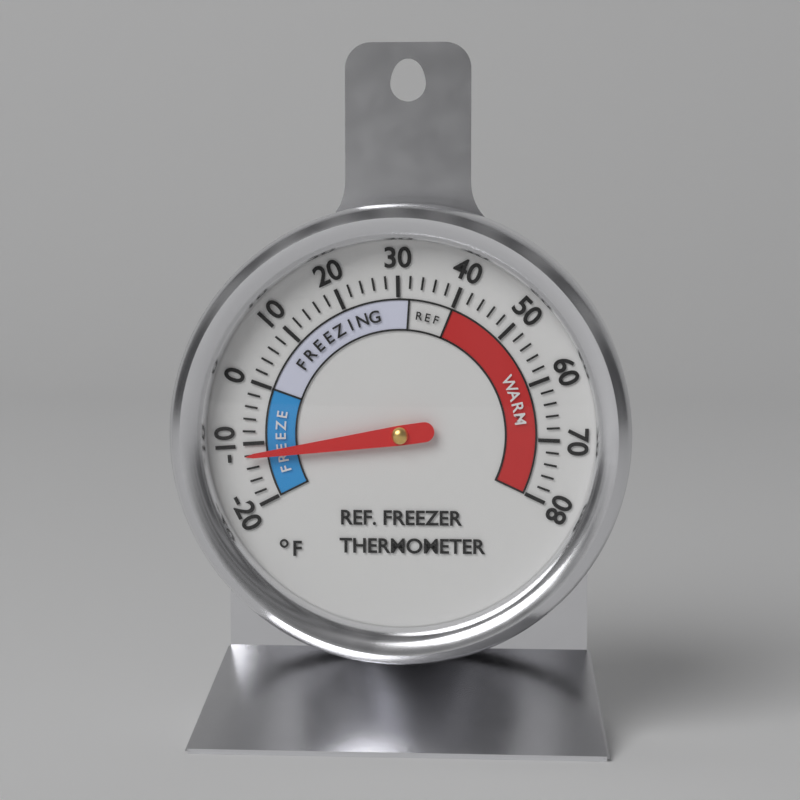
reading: -12 °F
